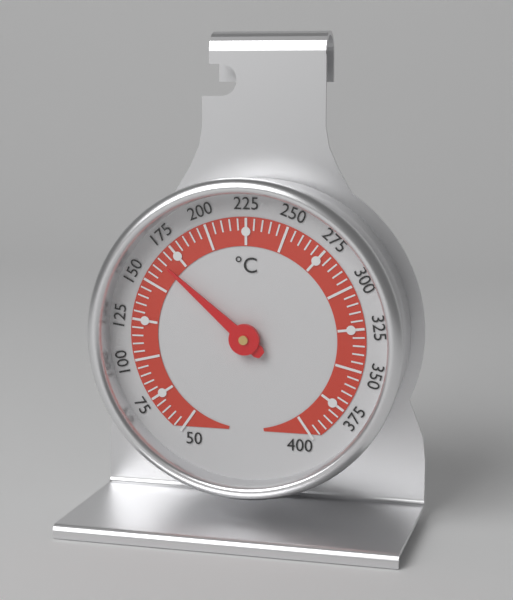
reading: 165 °C
